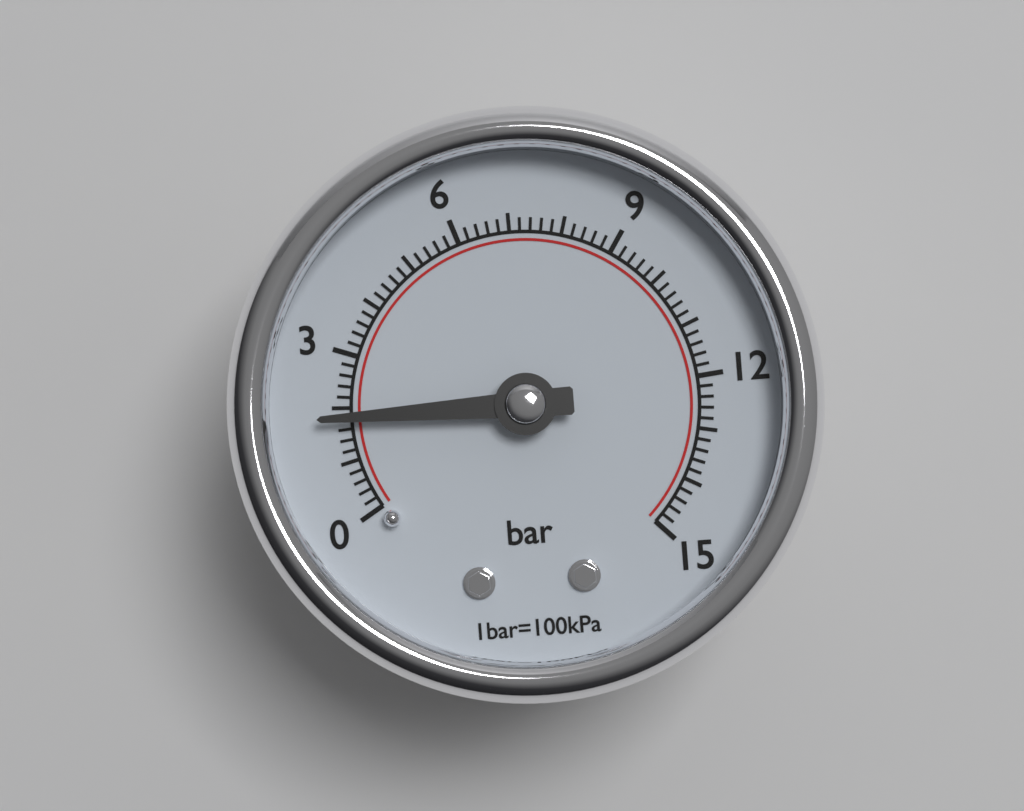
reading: 1.8 bar
